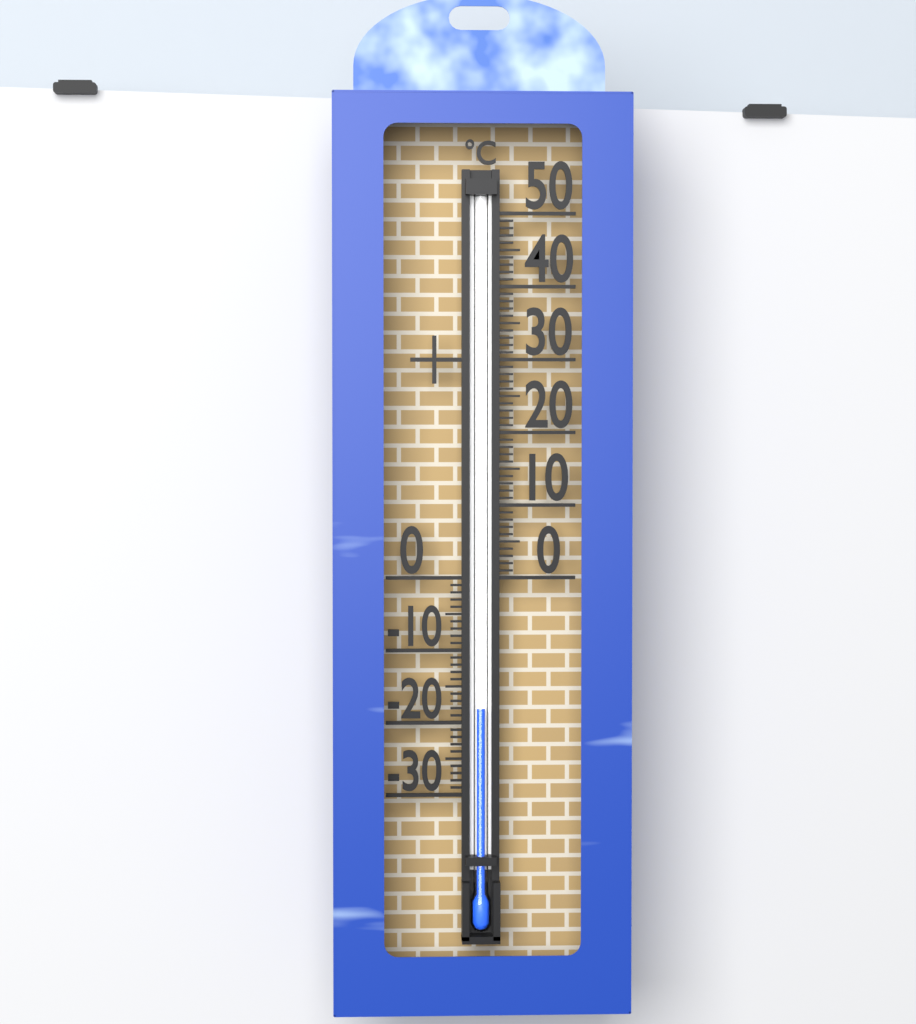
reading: -18 °C
